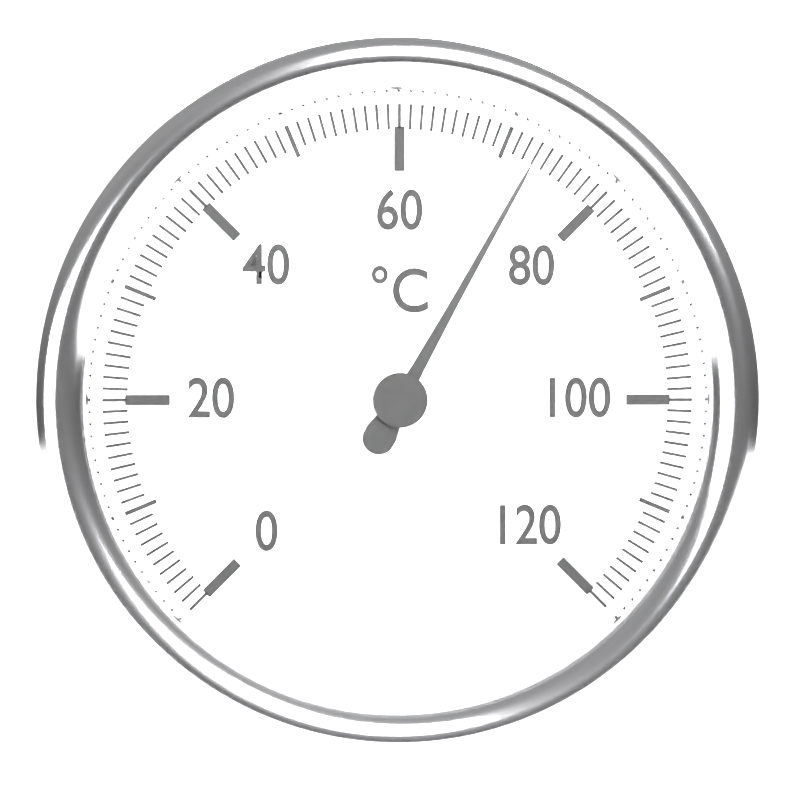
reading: 73 °C
